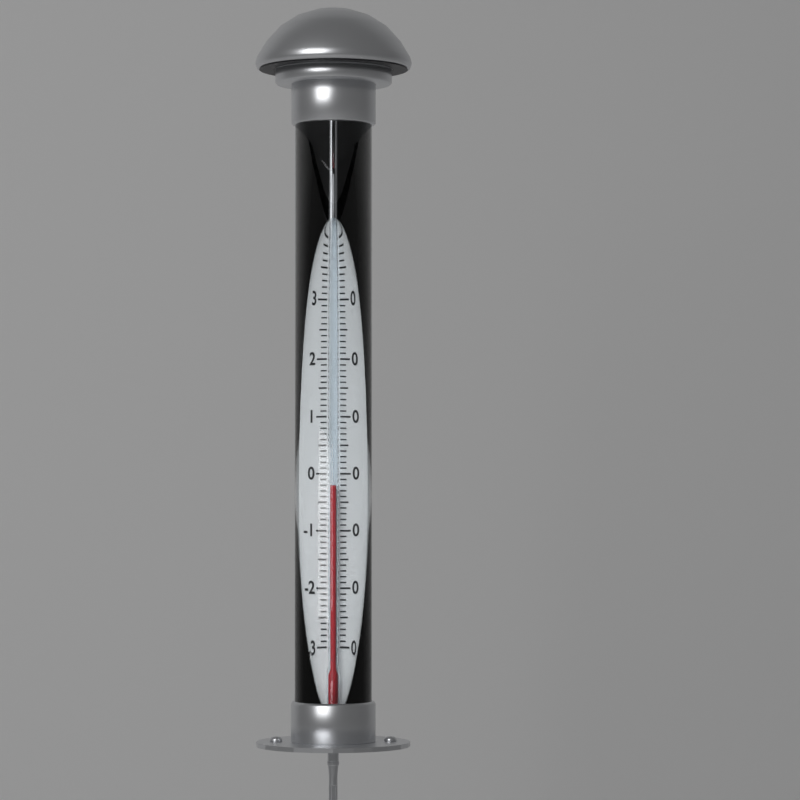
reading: -2 °C
